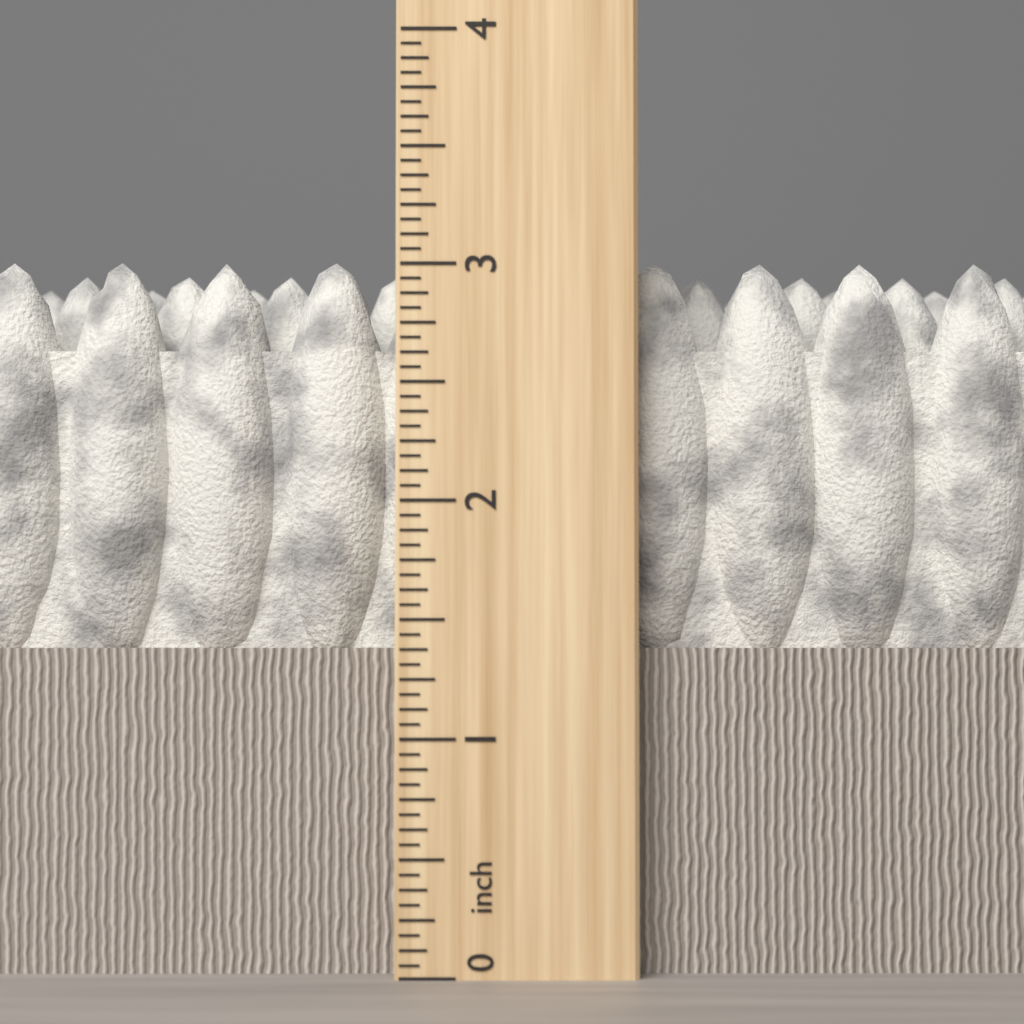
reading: 3.0625 inch
